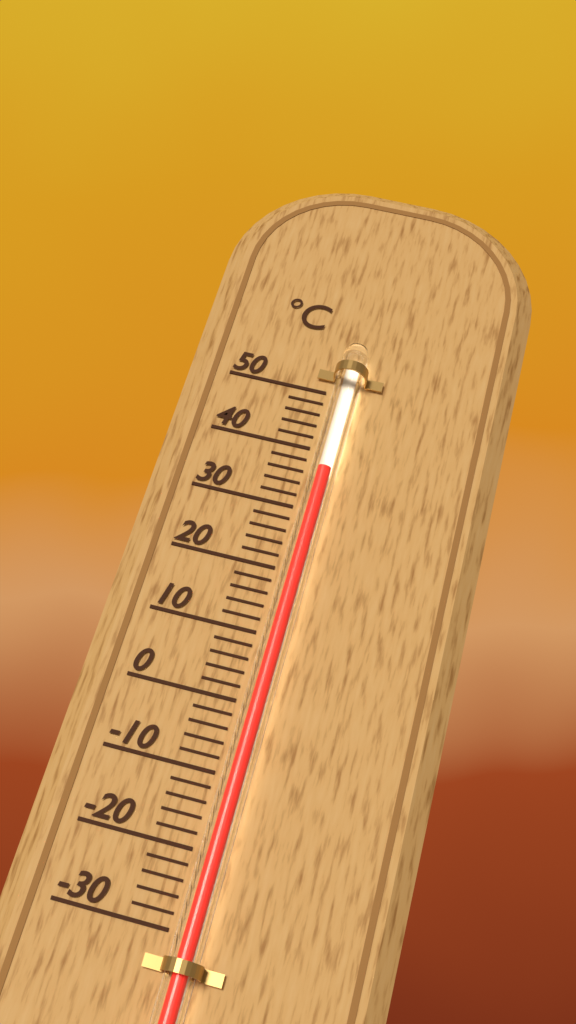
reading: 36 °C
